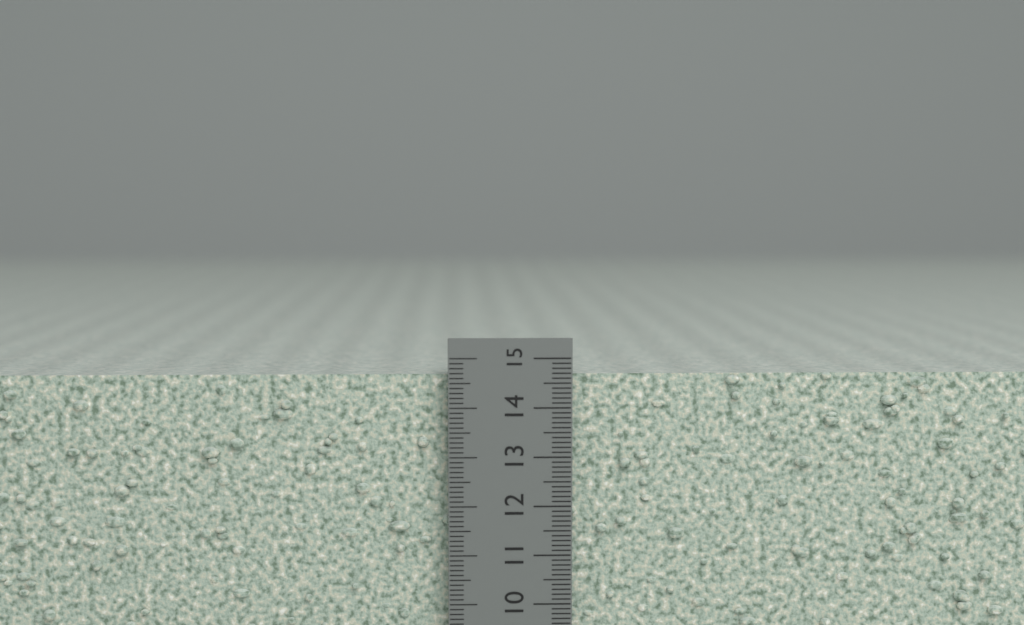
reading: 14.7 cm
